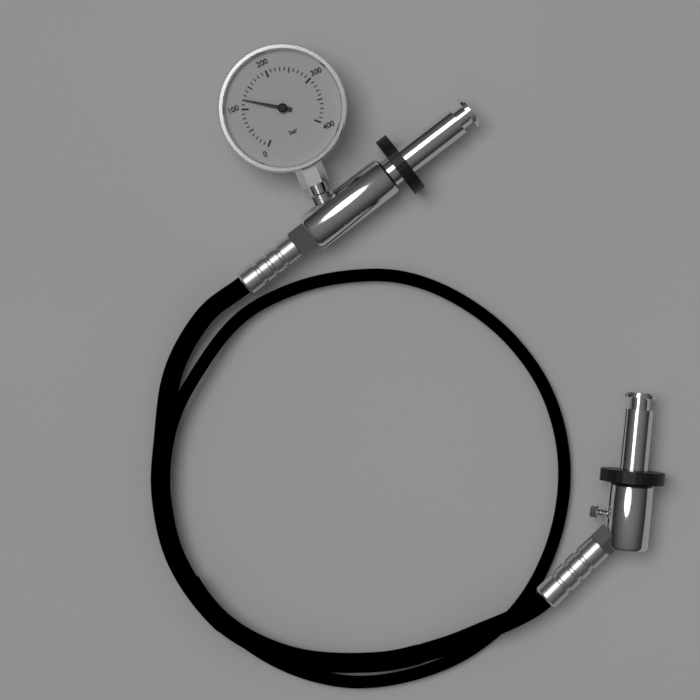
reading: 120 bar
